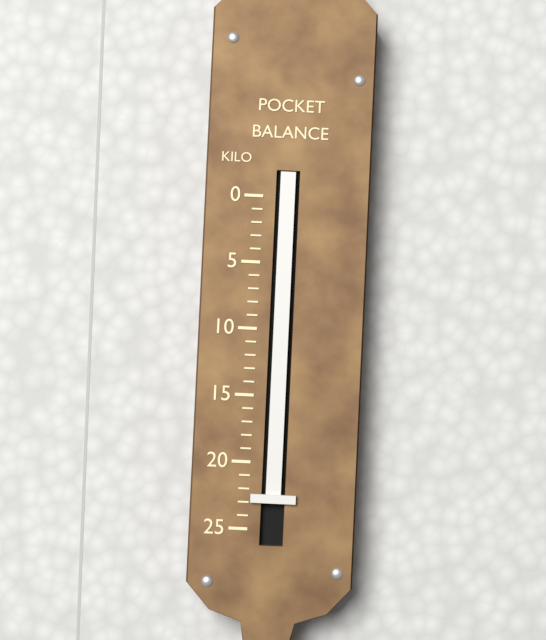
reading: 23 kg
